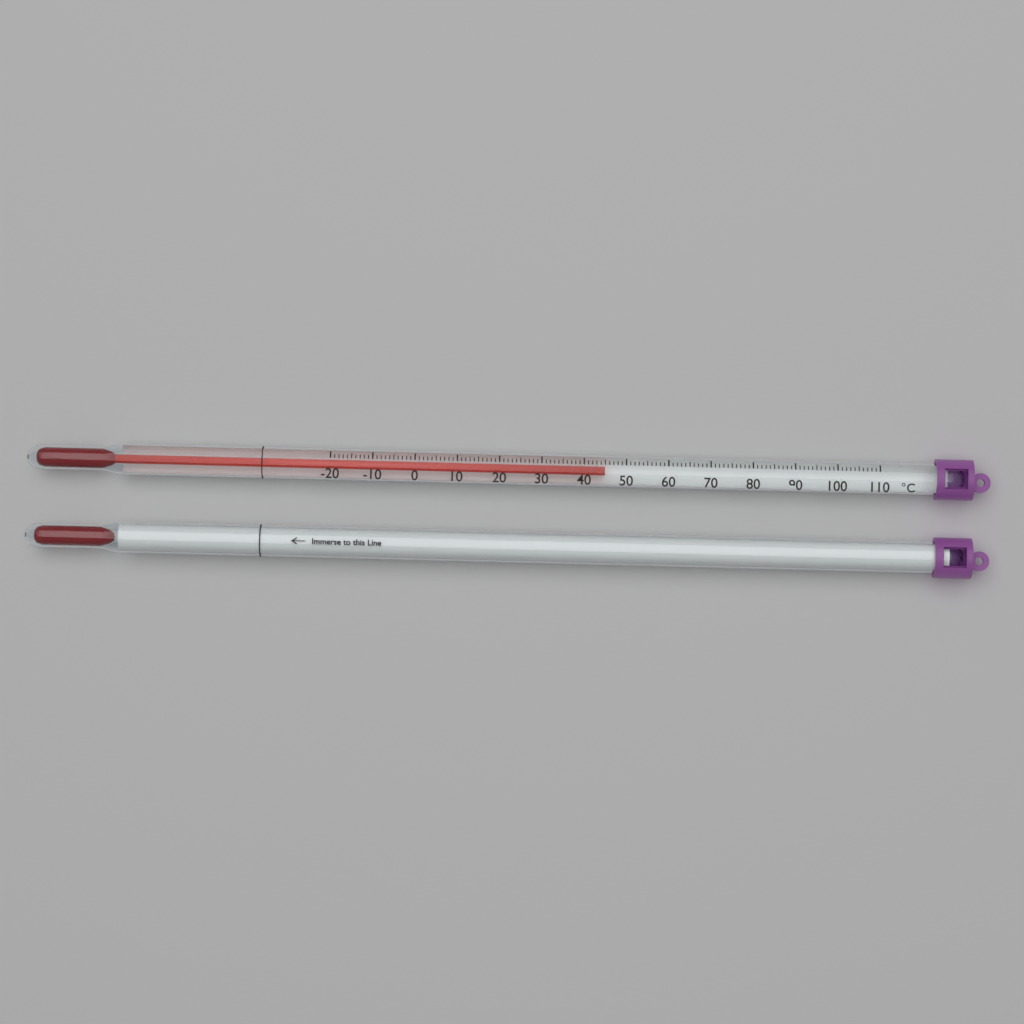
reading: 45 °C
